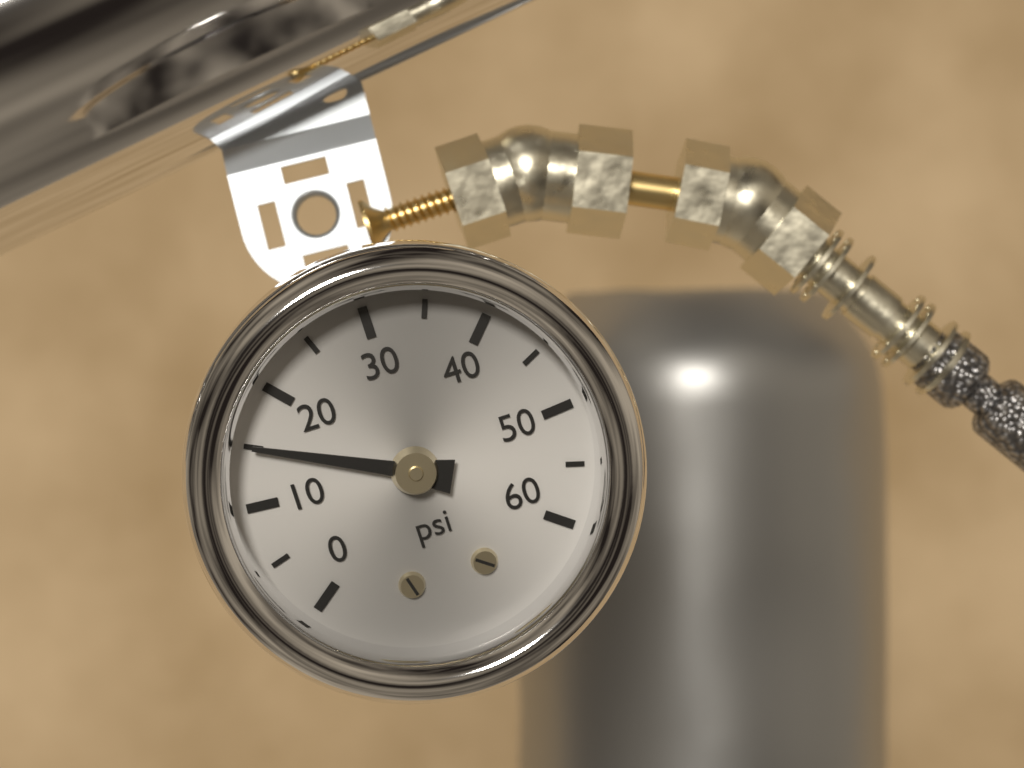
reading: 15 psi
